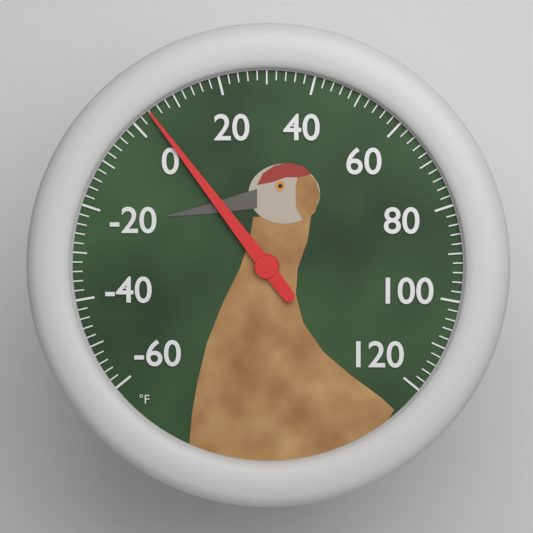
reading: 4 °F
